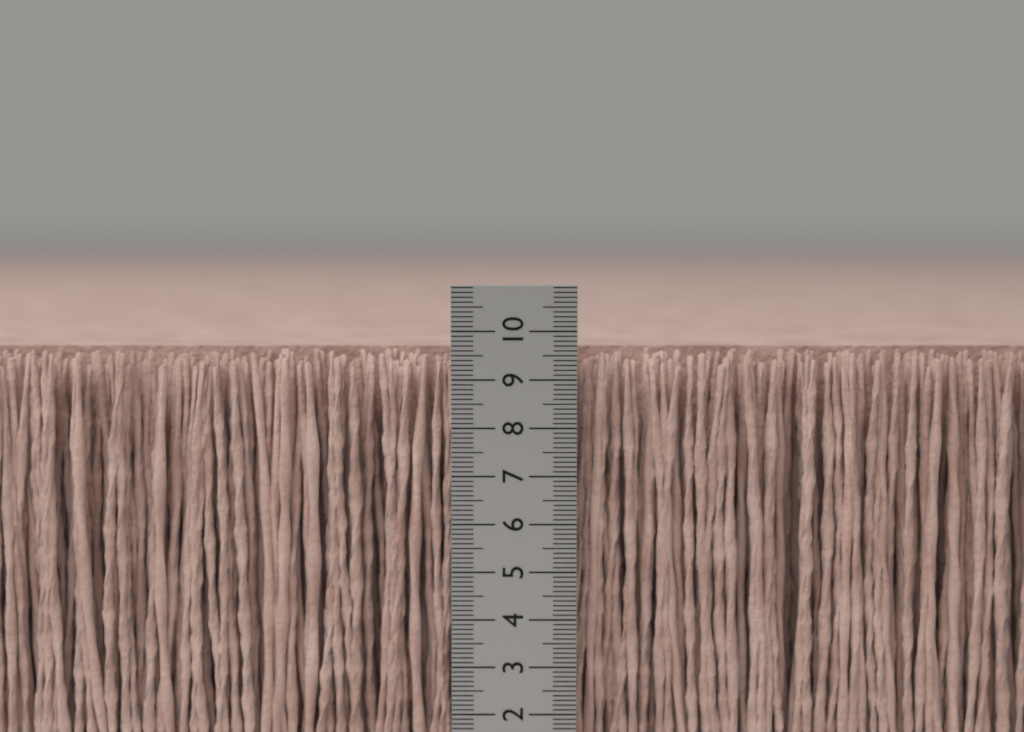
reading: 9.6 cm
